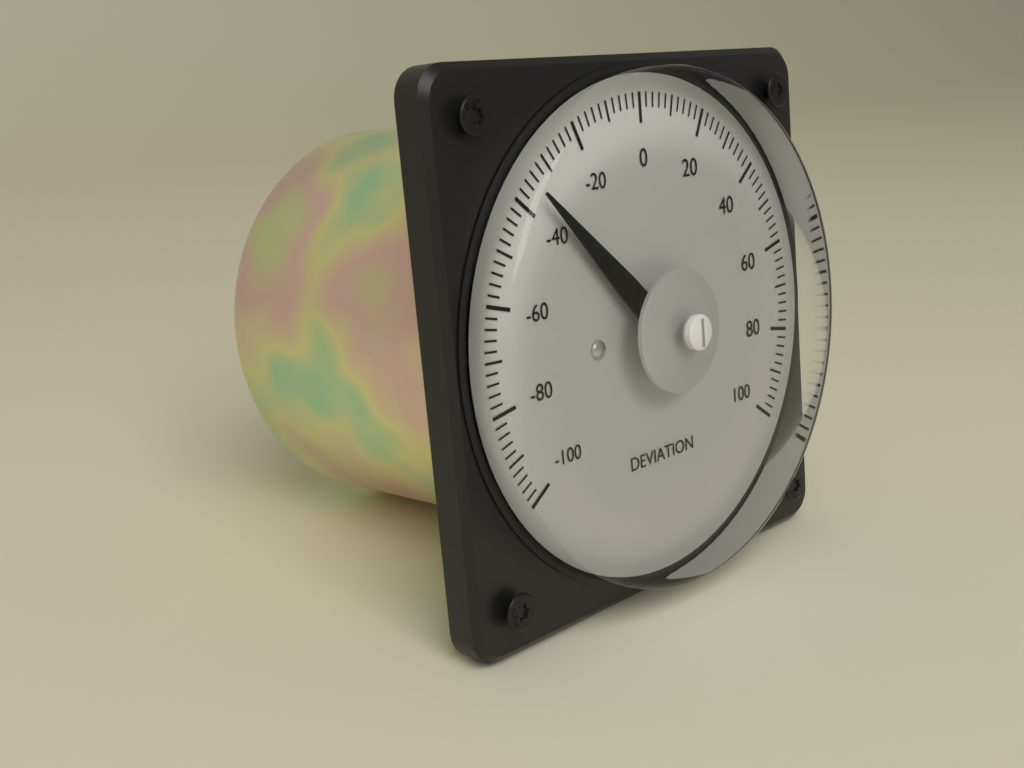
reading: -36 (no unit)
